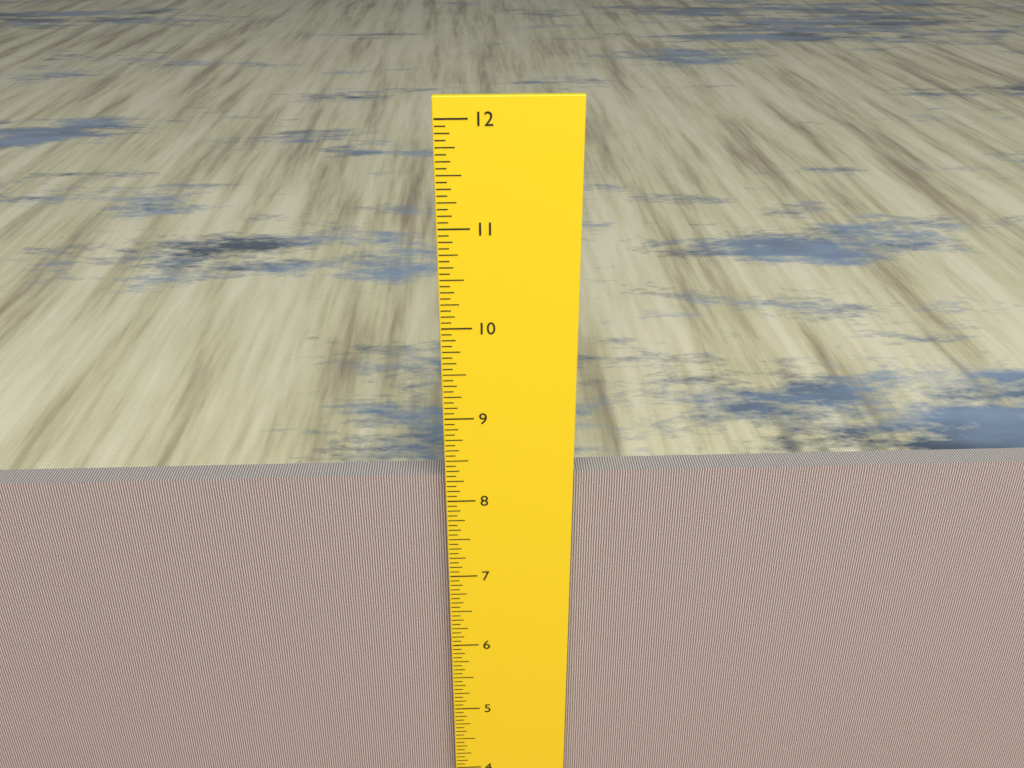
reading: 8.2500 inch
